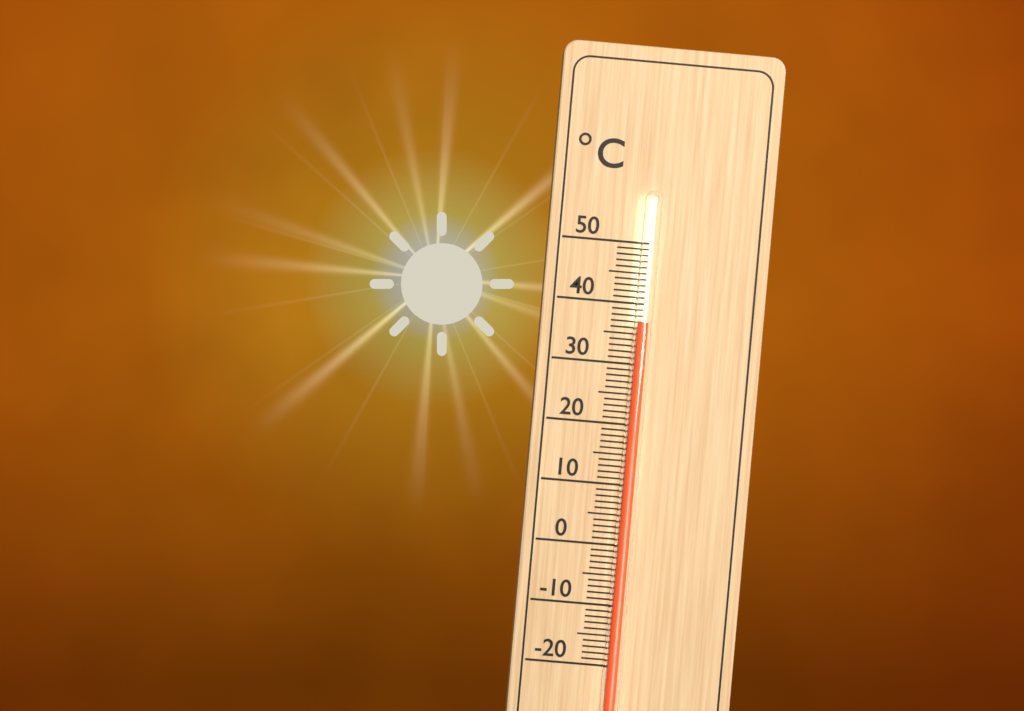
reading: 37 °C
